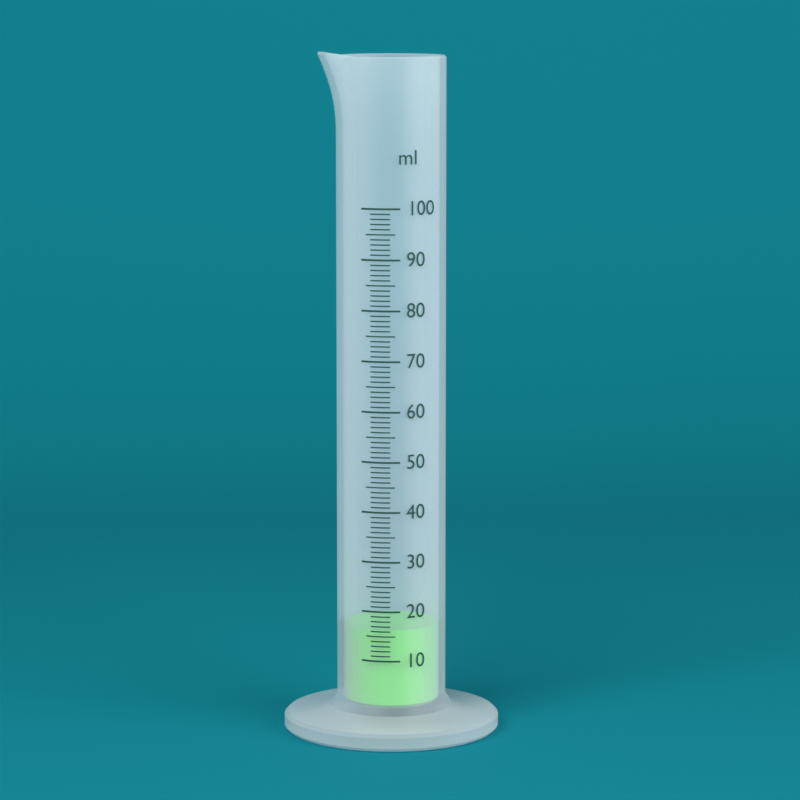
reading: 16 ml
